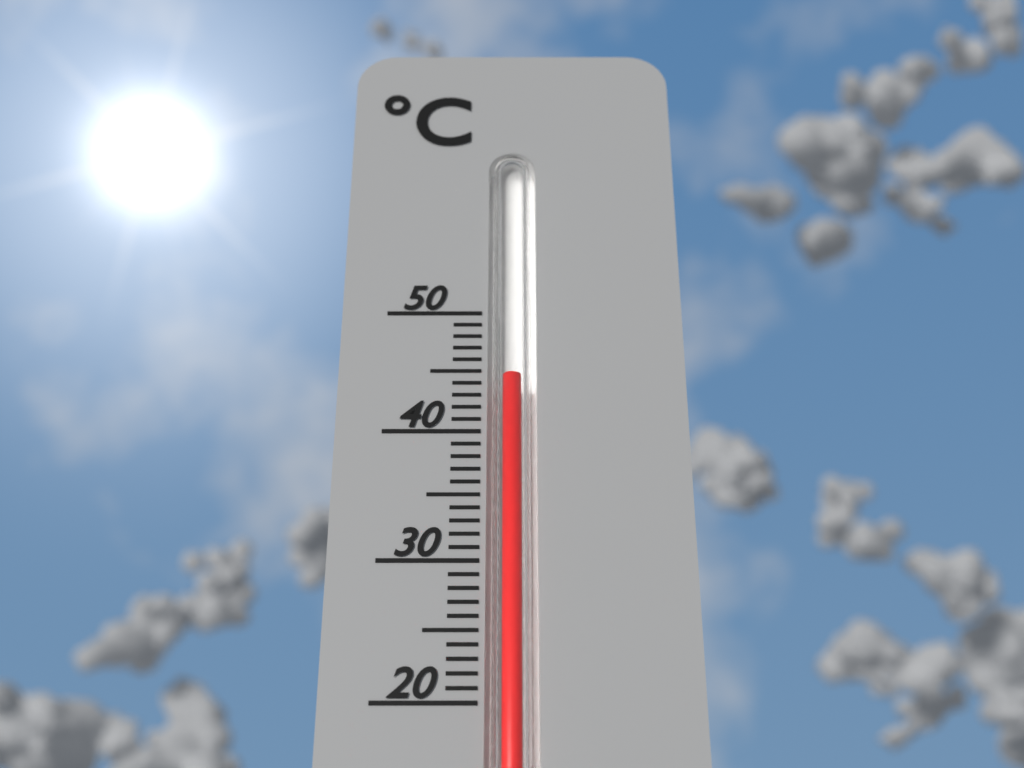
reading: 44.5 °C
